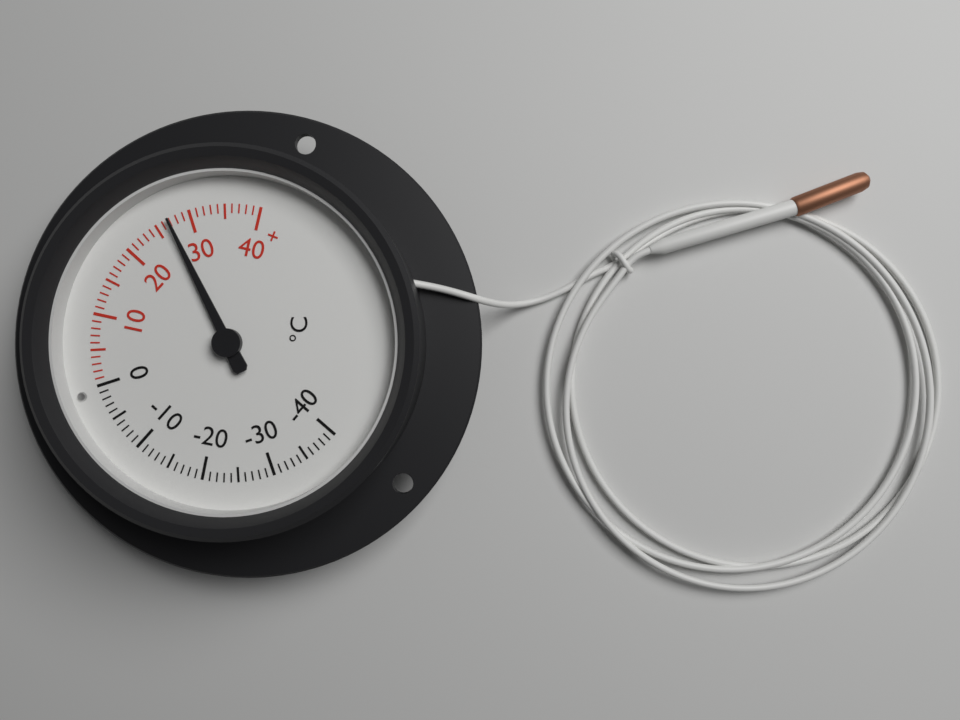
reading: 27 °C
